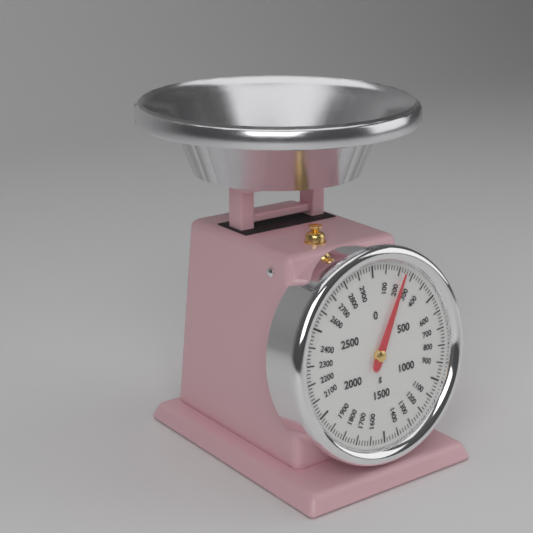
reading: 240 g
